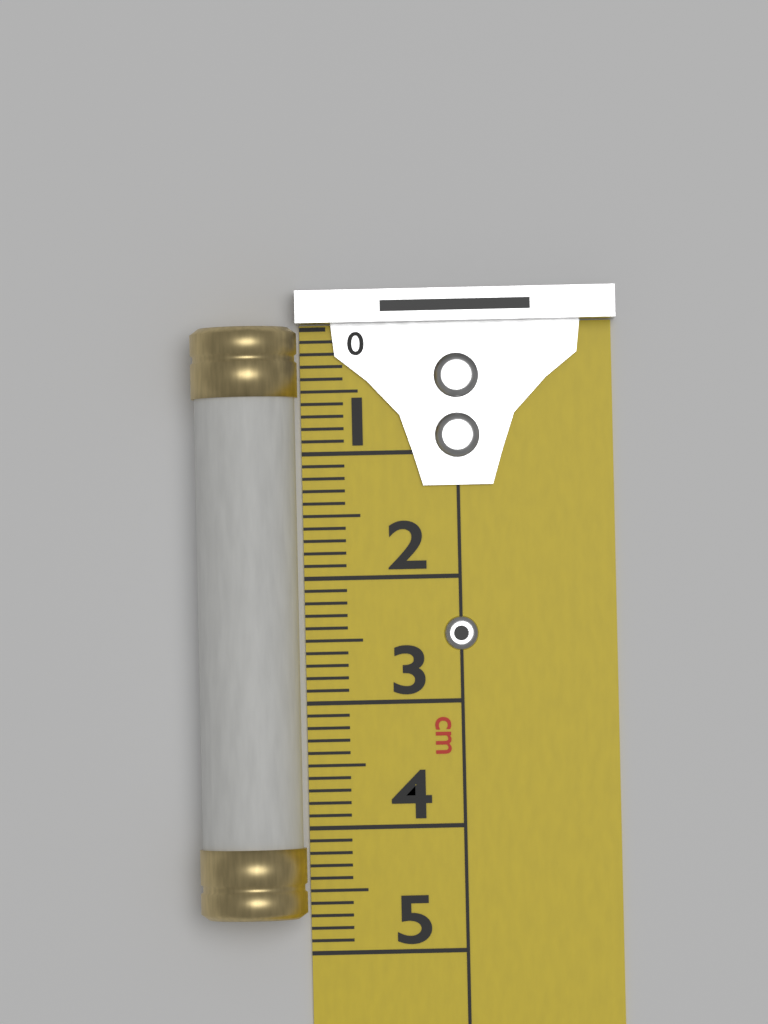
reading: 4.7 cm
